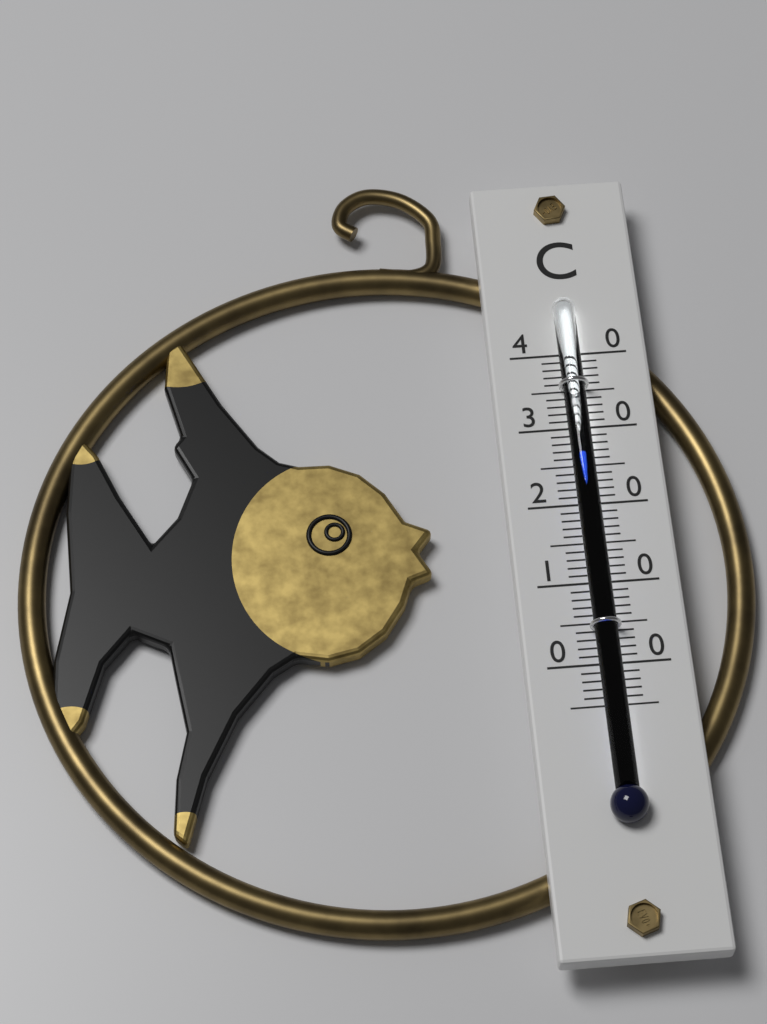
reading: 26 °C
